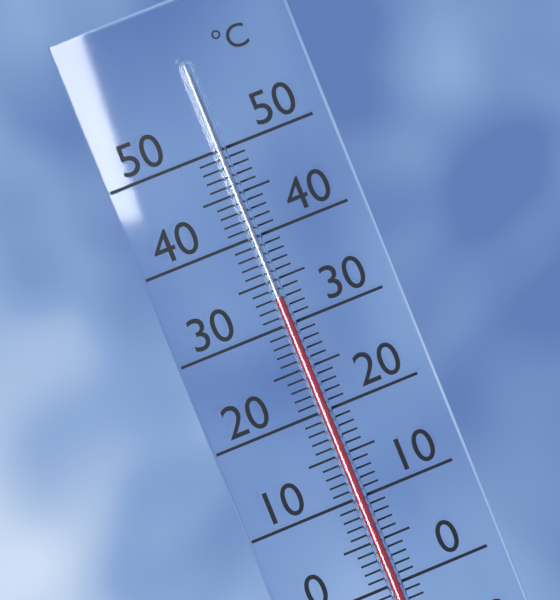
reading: 33 °C
